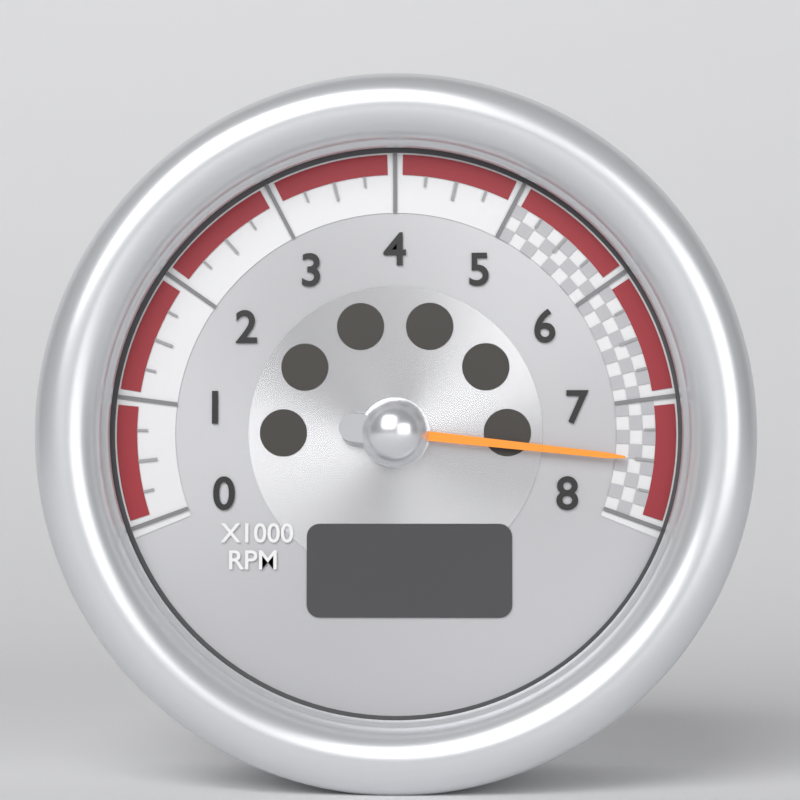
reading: 7.50 x1000 RPM
